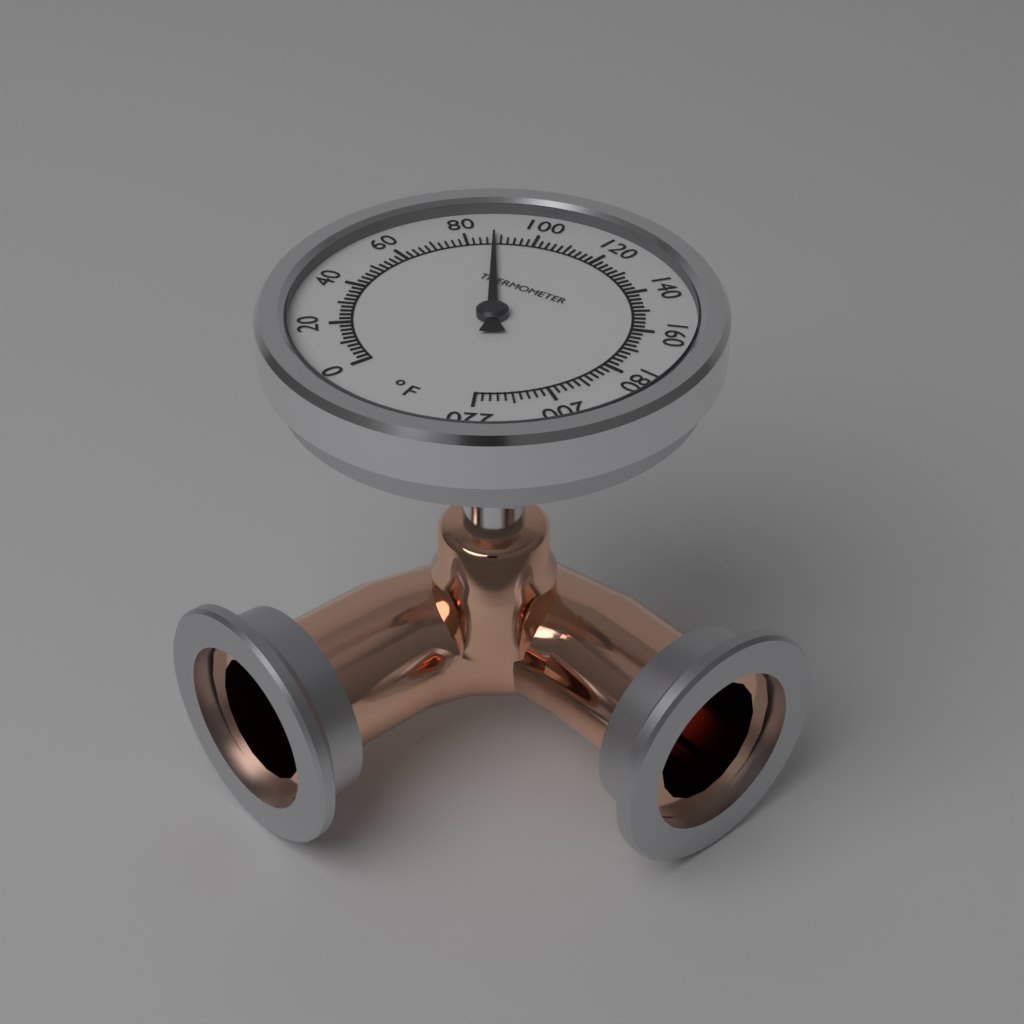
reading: 88 °F
